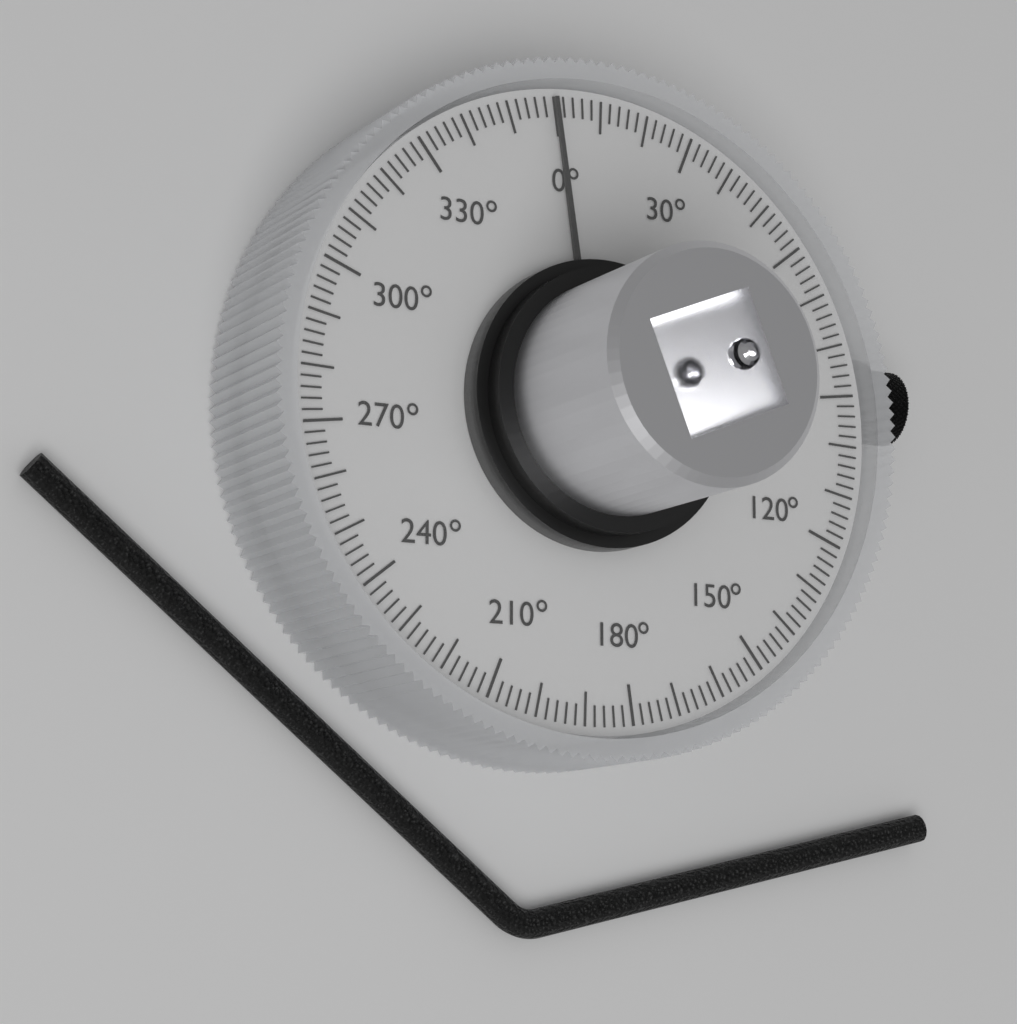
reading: 0 °
